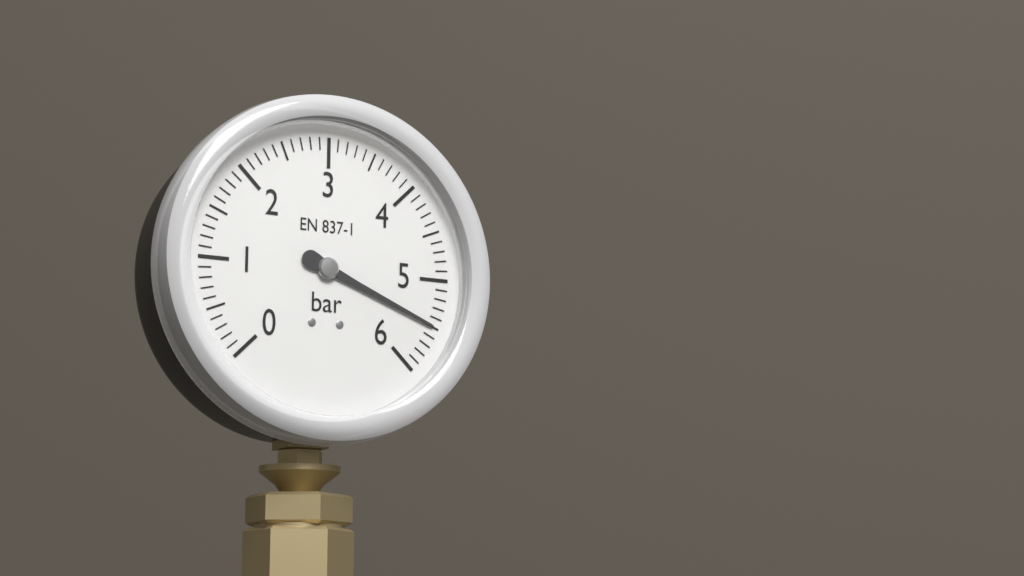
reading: 5.5 bar
